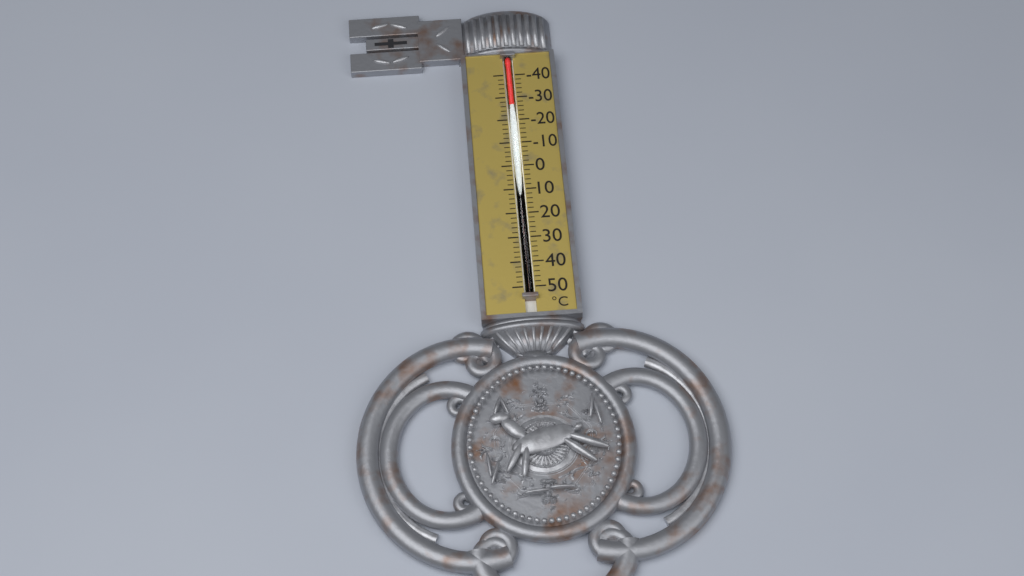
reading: -26 °C
